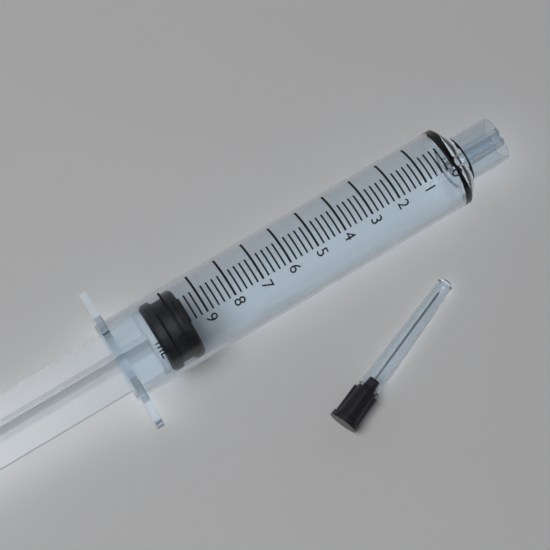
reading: 9.6 ml
